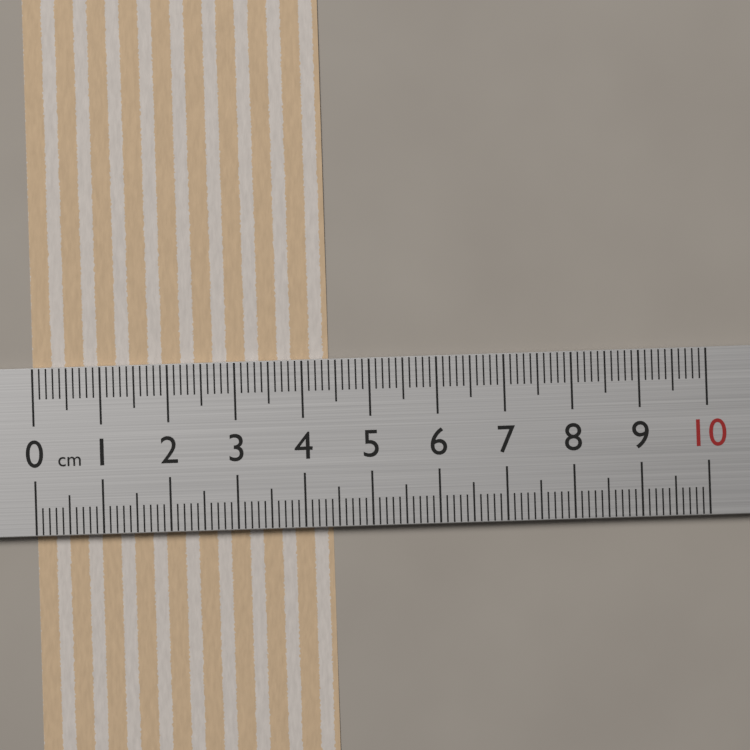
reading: 4.4 cm
